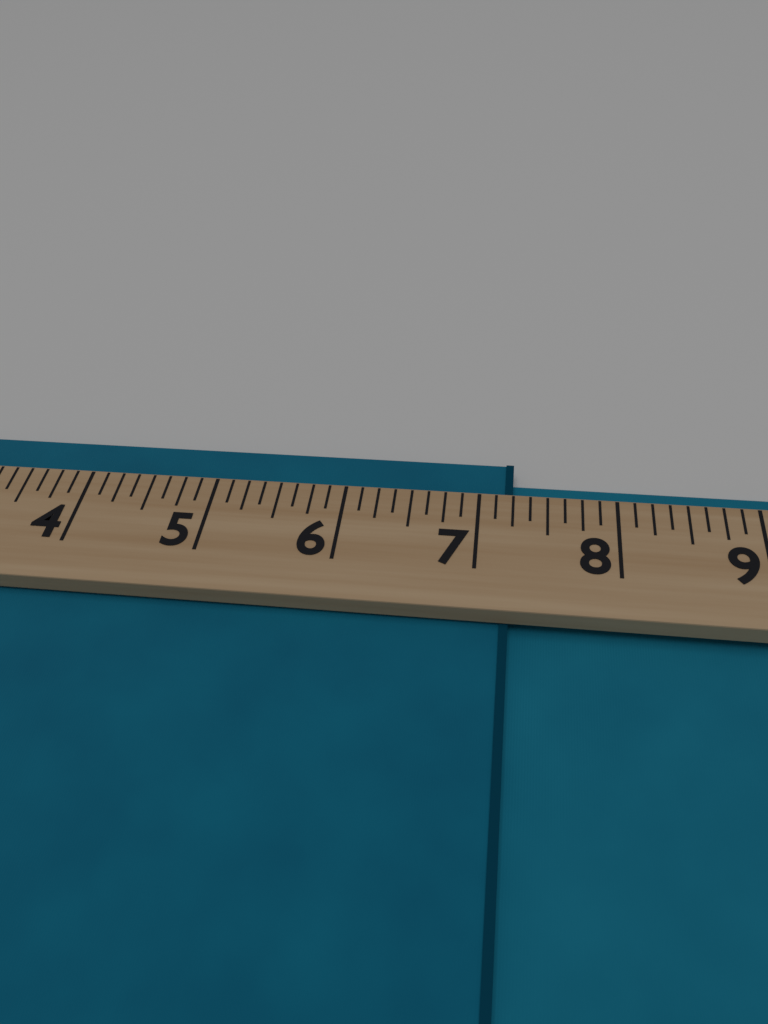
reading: 7.250 (no unit)
